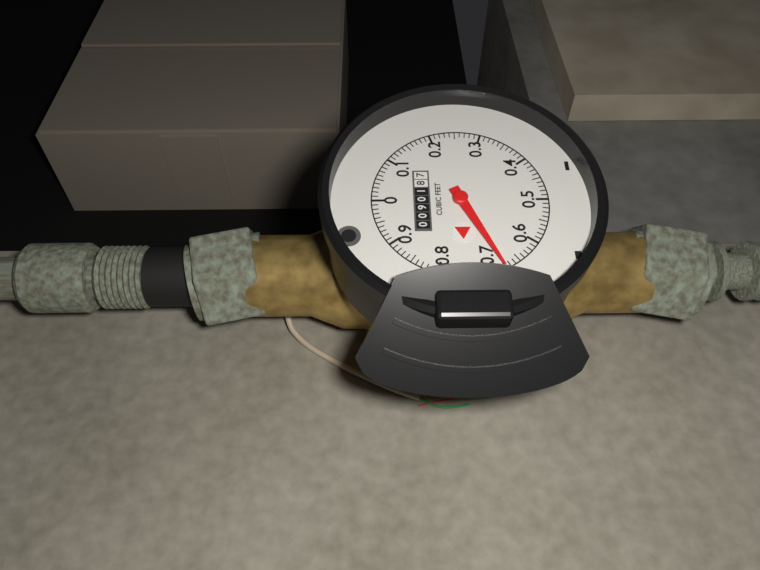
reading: 0.68 cubic feet
